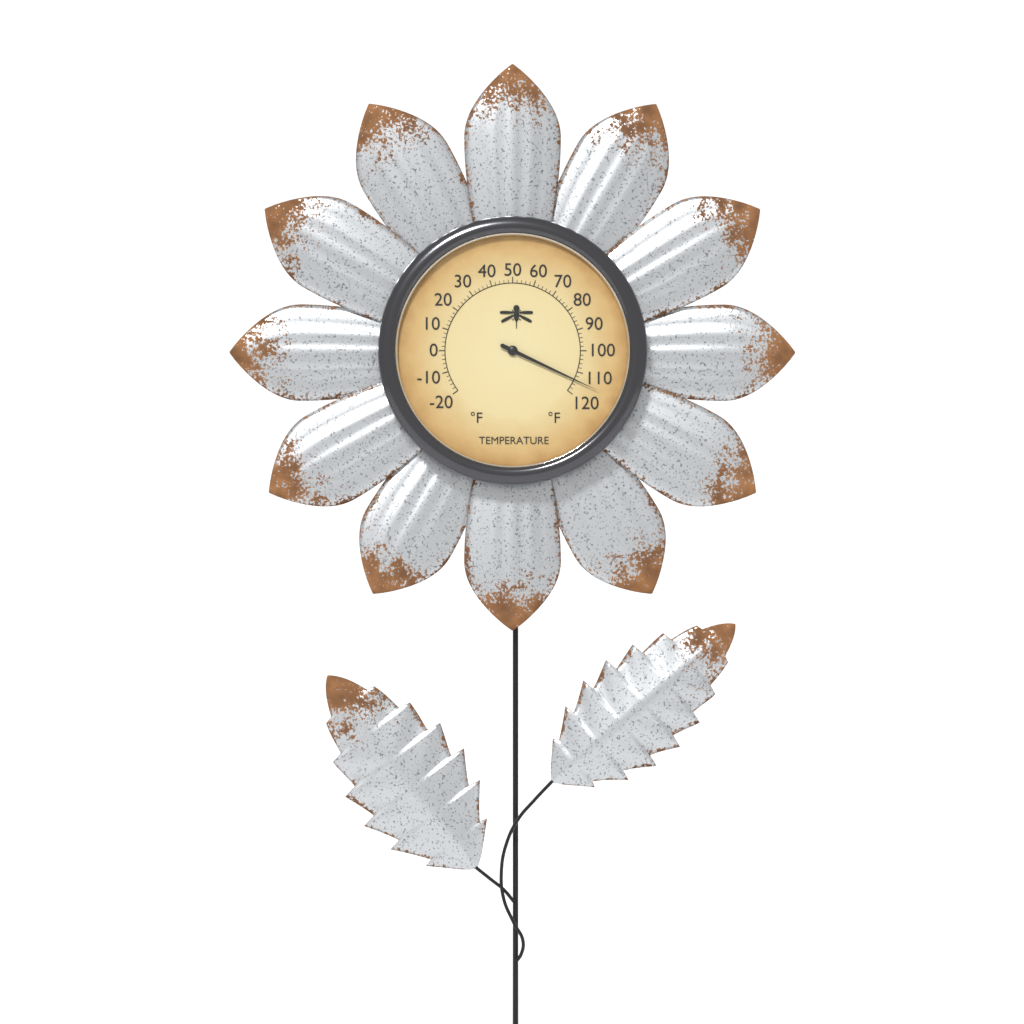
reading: 114 °F
